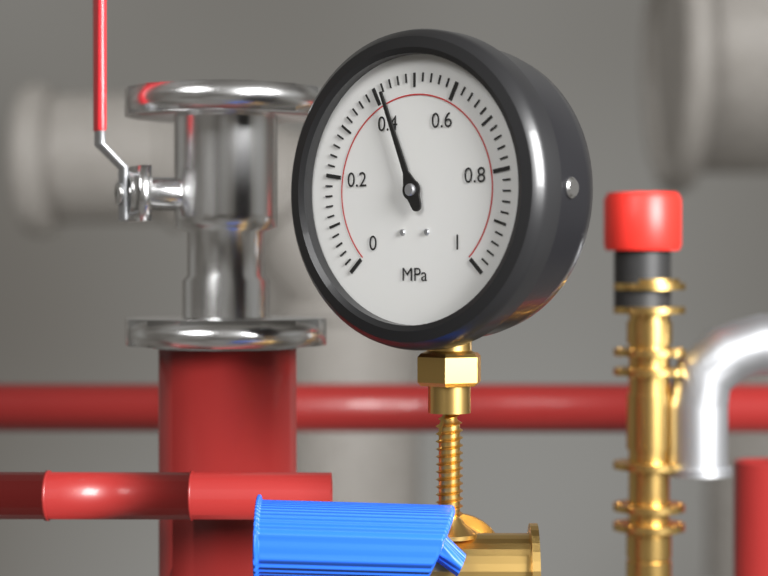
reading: 0.42 MPa
